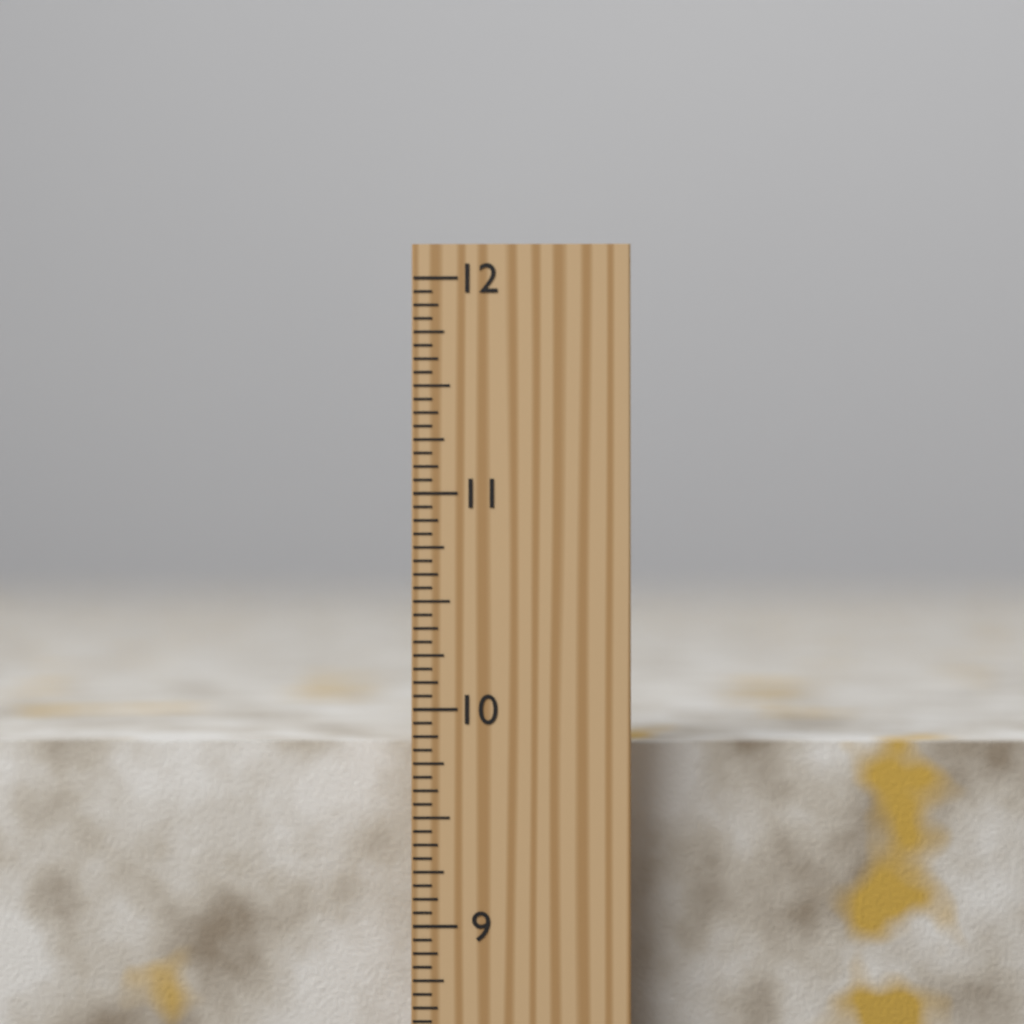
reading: 9.8125 inch
